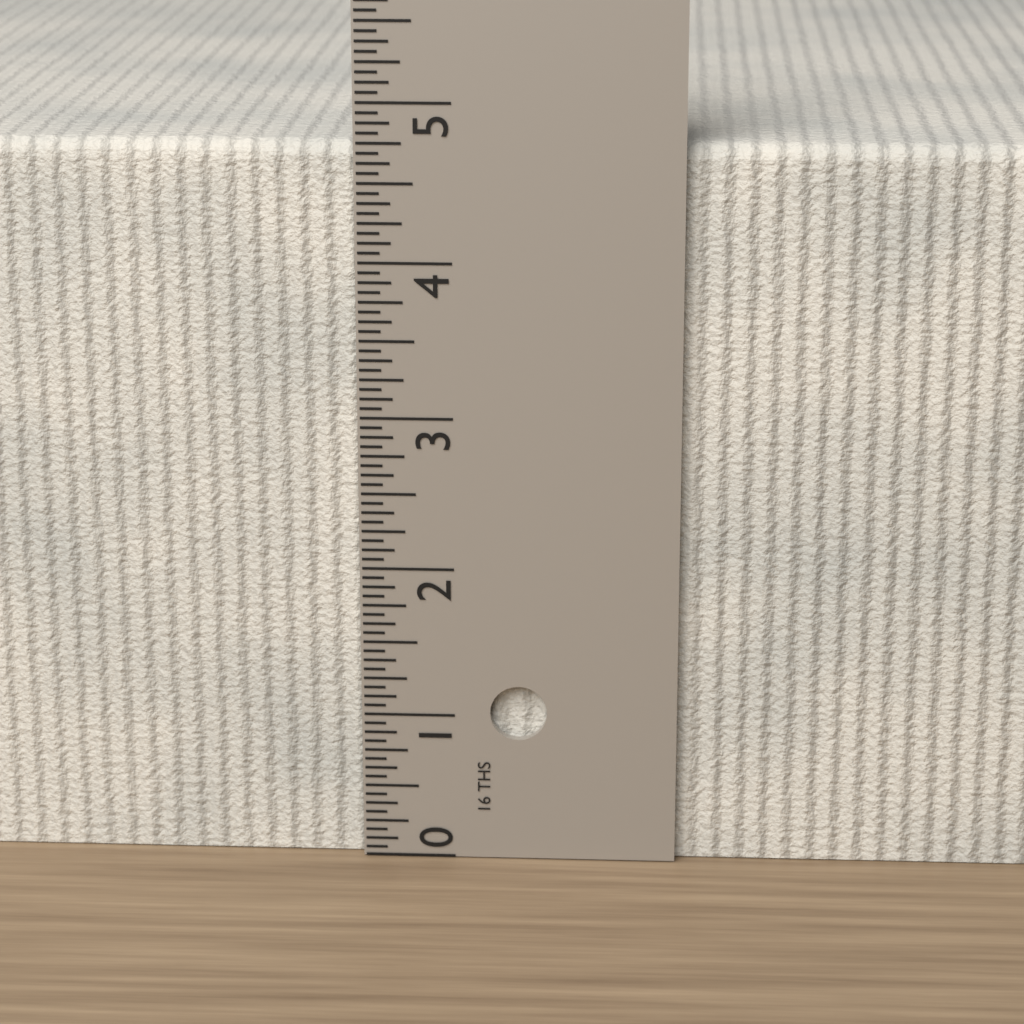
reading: 4.7500 in
